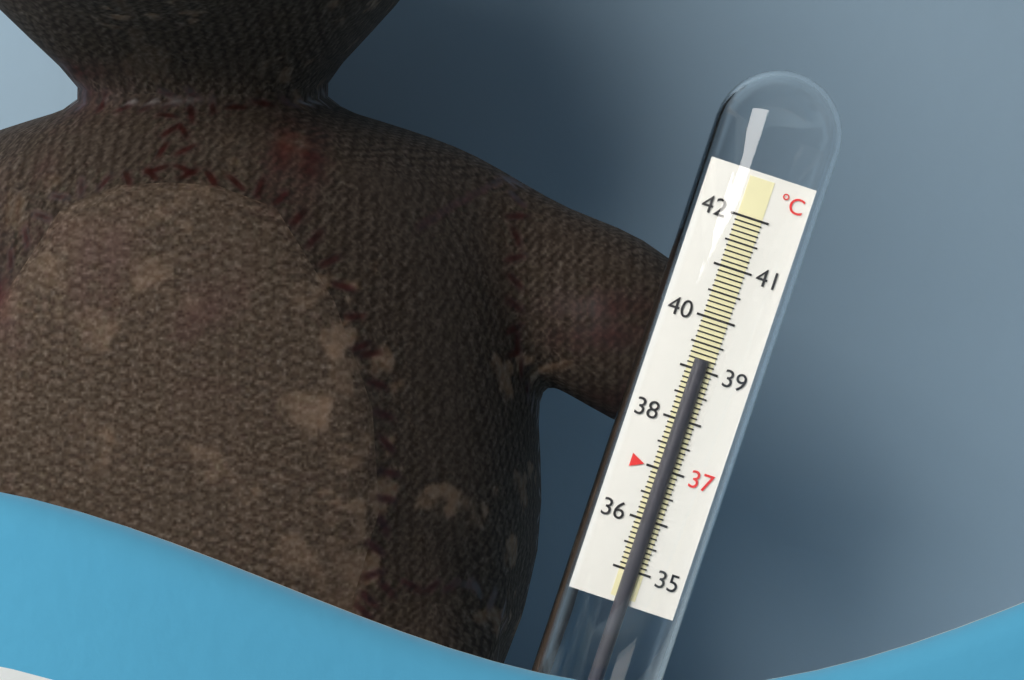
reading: 39.2 °C
